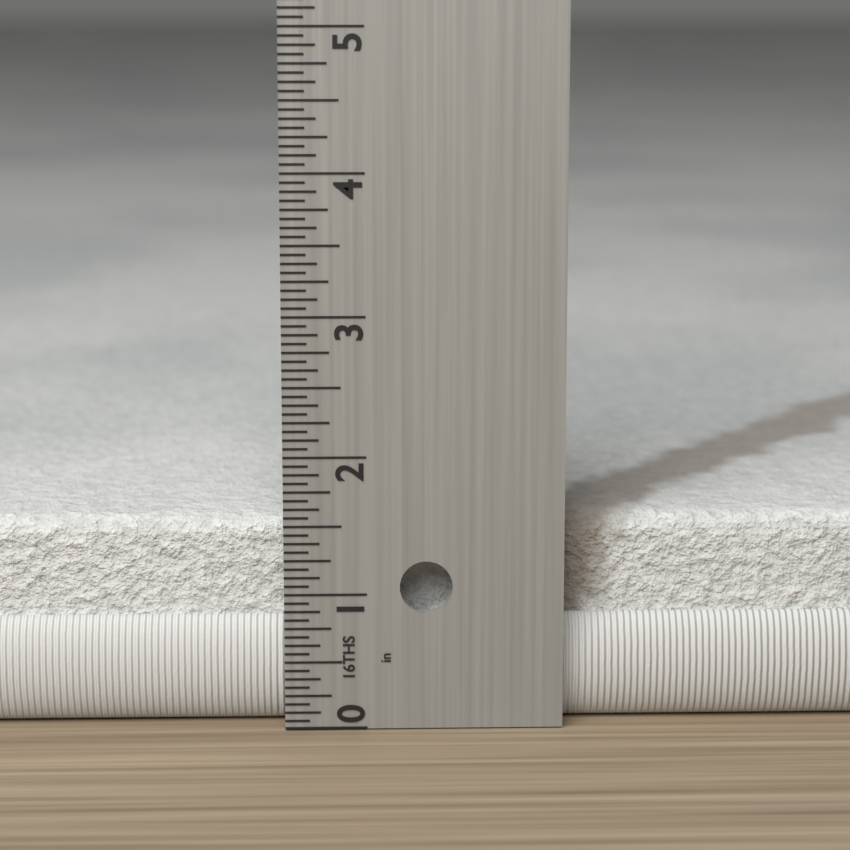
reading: 1.5000 in
